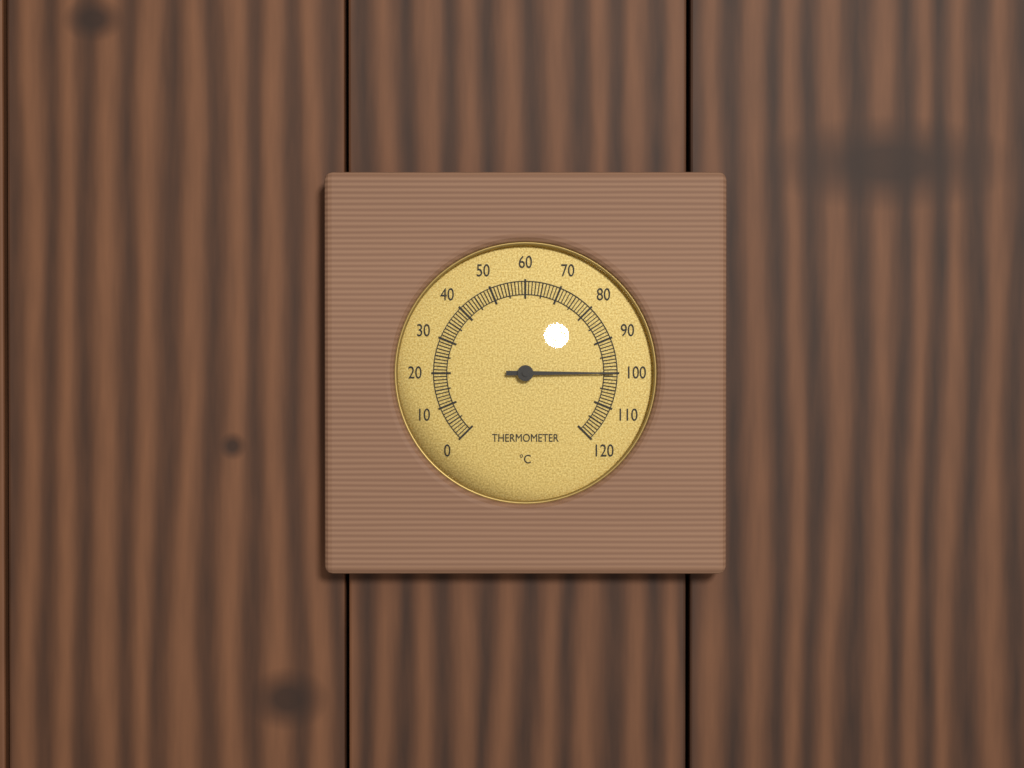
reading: 100 °C
